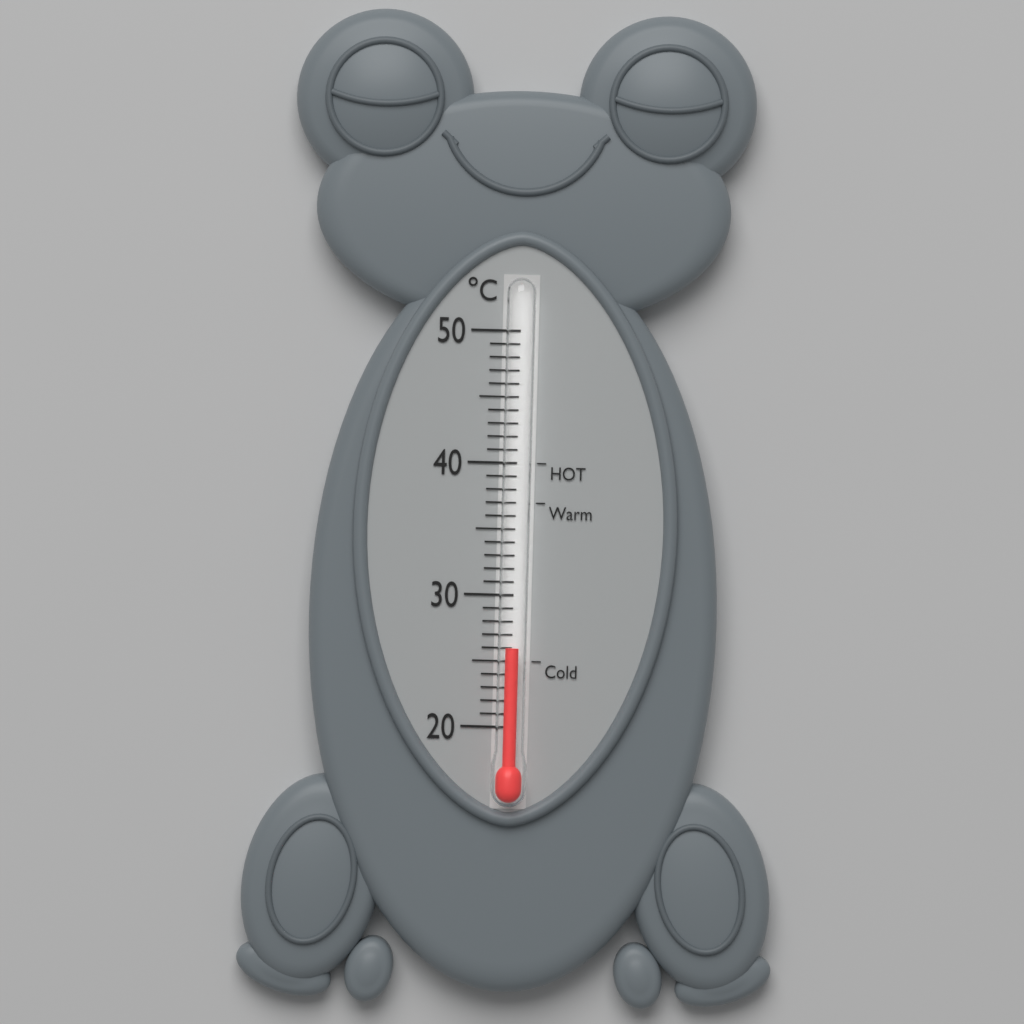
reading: 26 °C
